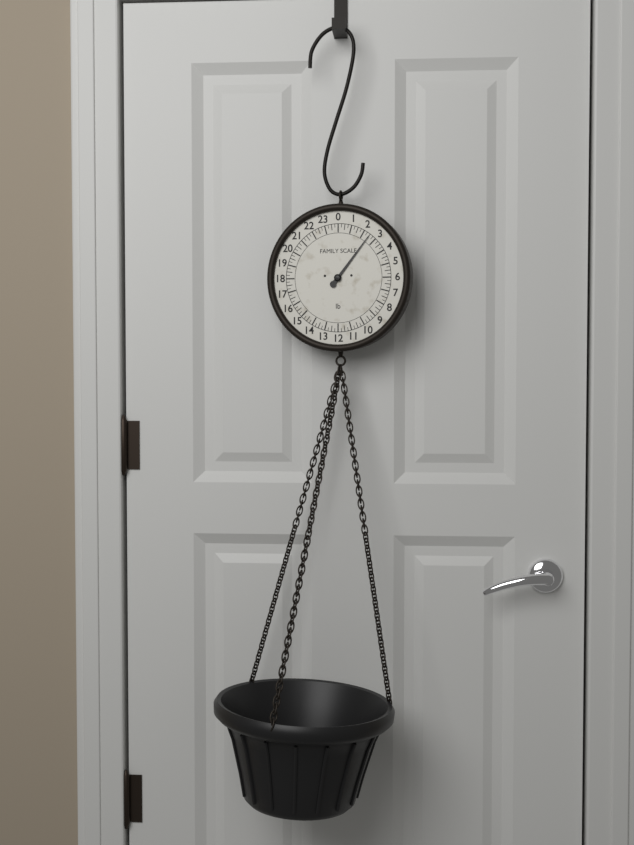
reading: 2.50 lb
